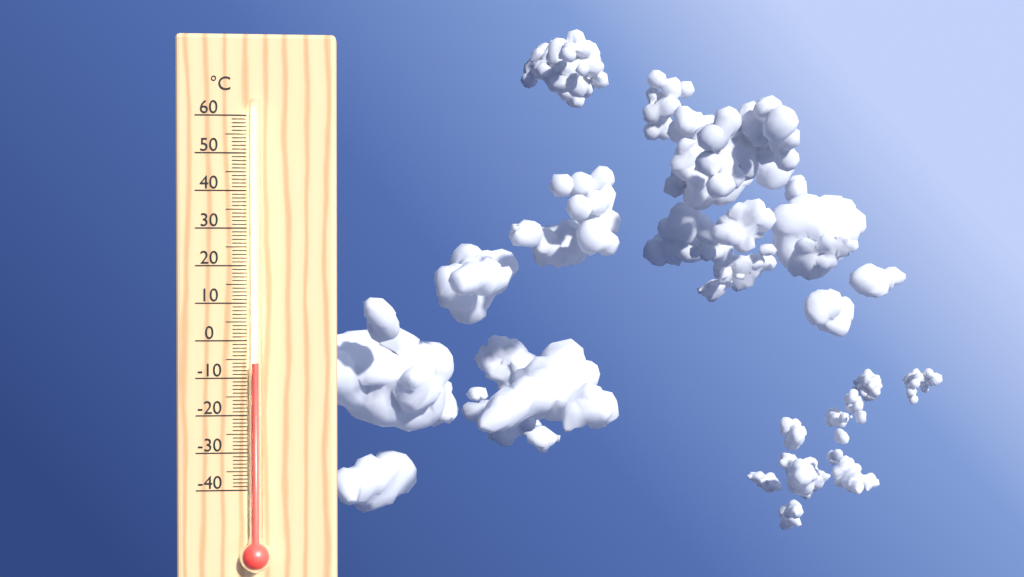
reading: -6 °C
